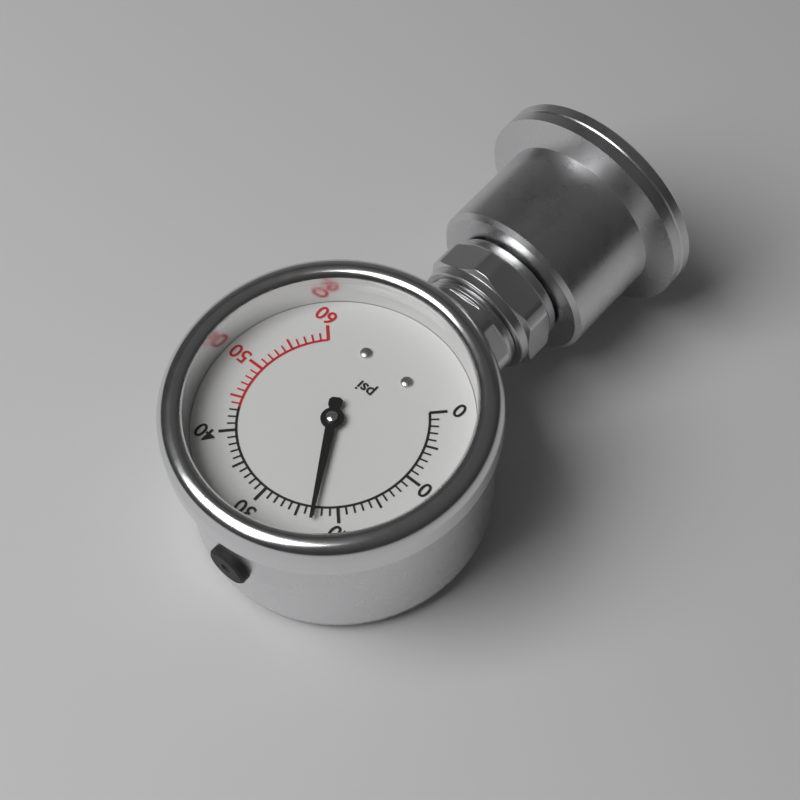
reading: 23 psi
